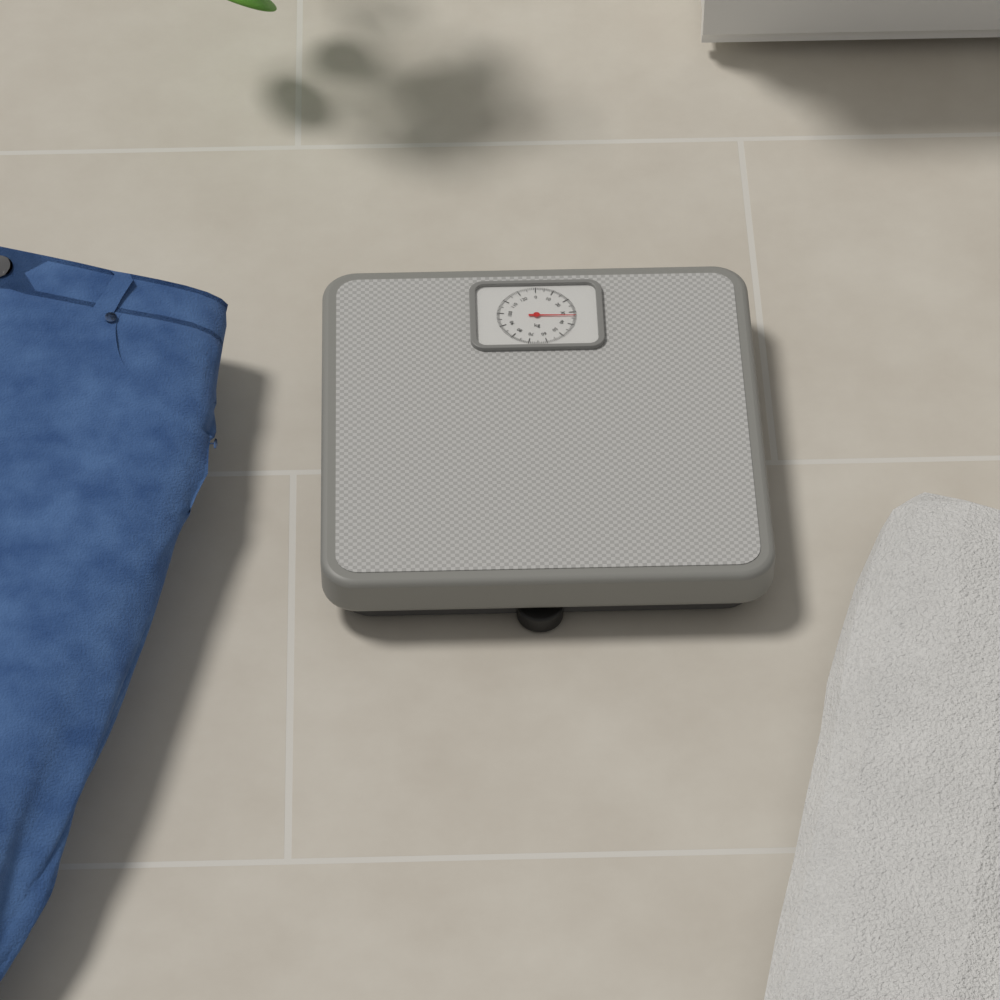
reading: 33 kg
